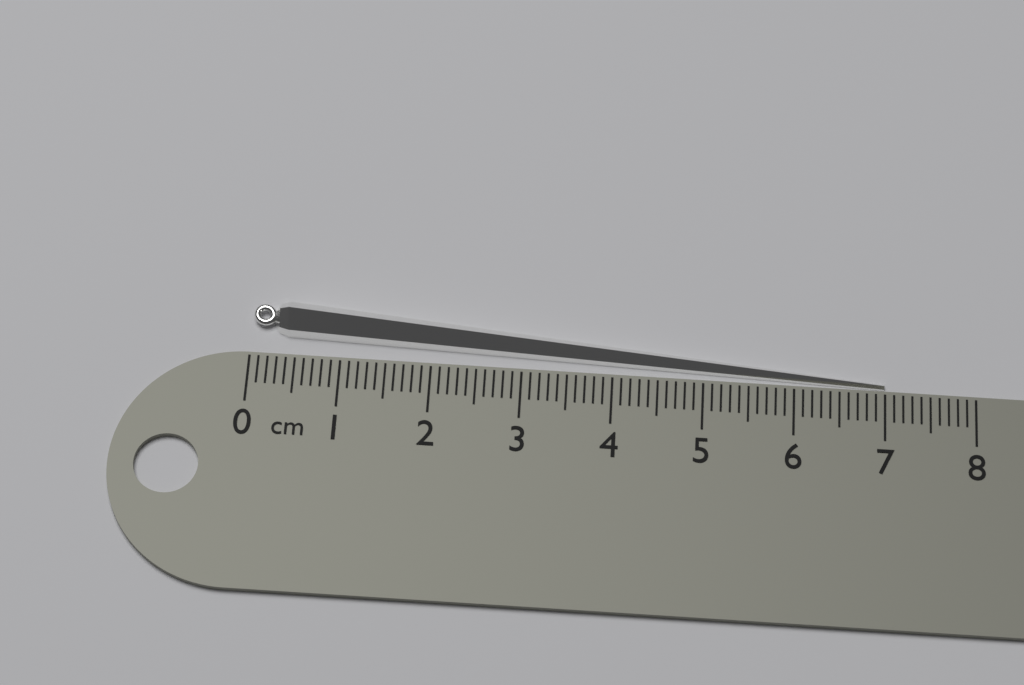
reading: 7.0 cm
